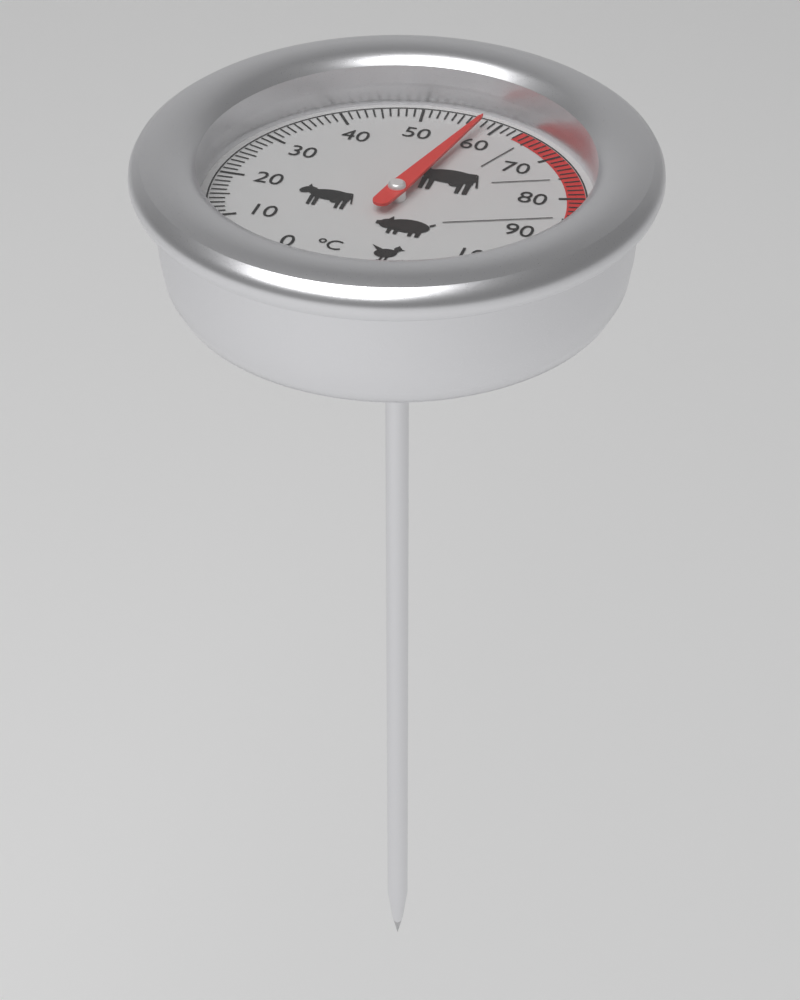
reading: 58 °C
